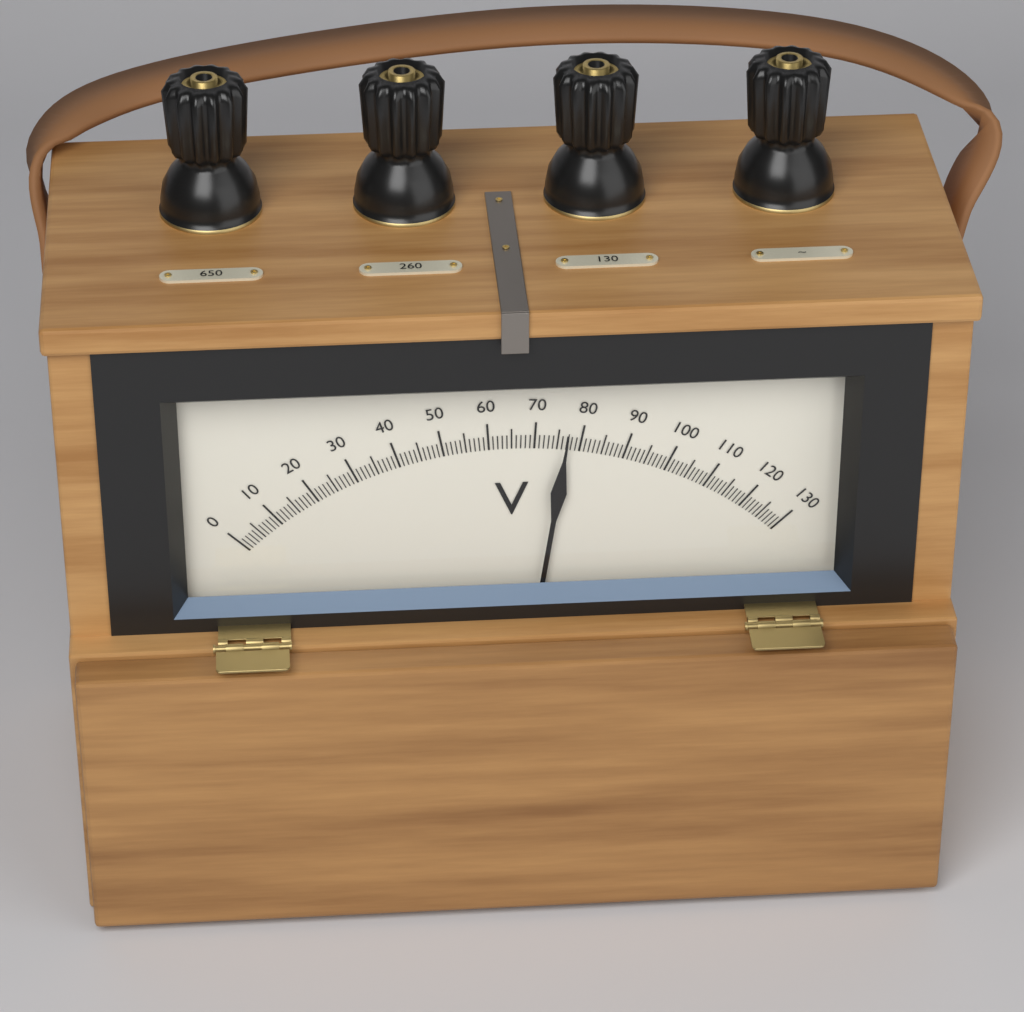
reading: 77 V
